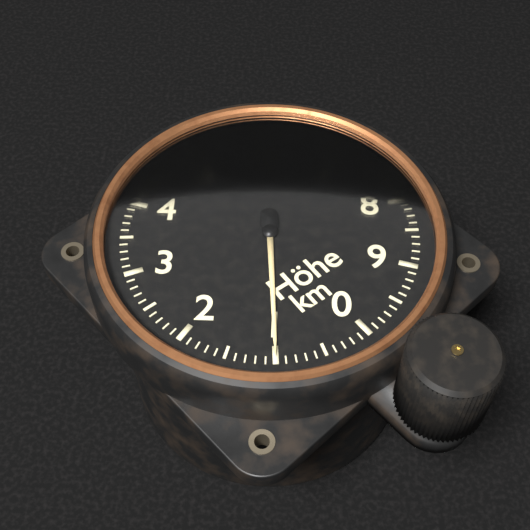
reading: 1.0 km
